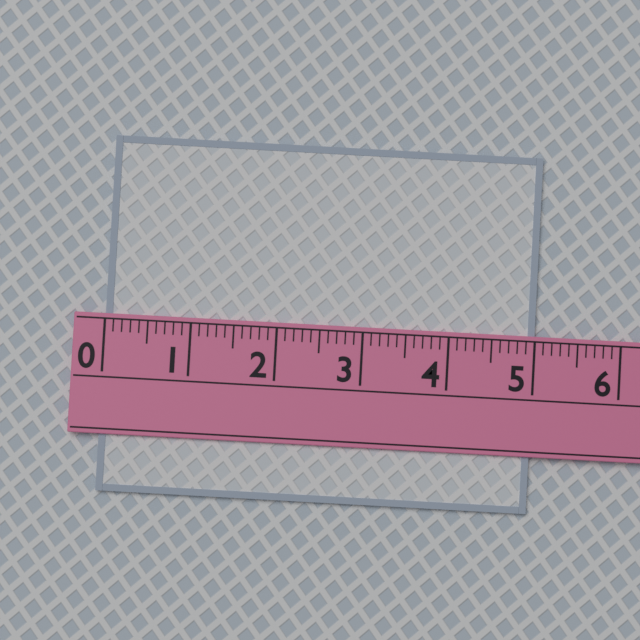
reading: 5.0 (no unit)
